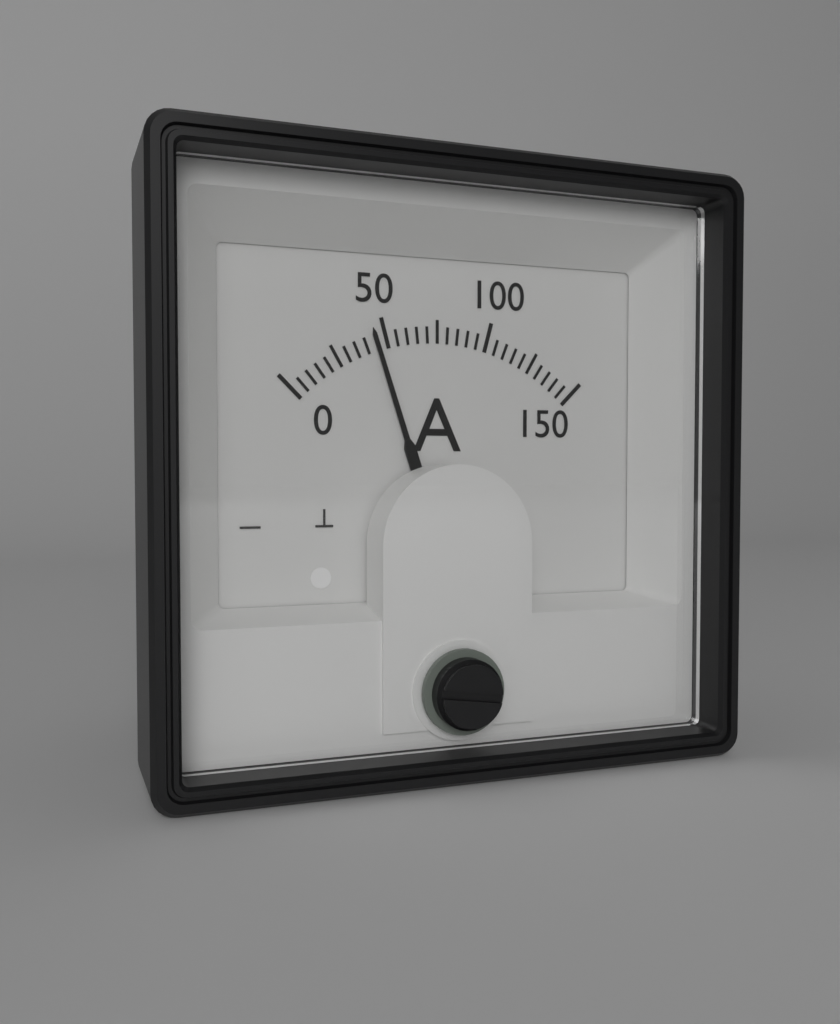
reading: 45 A
